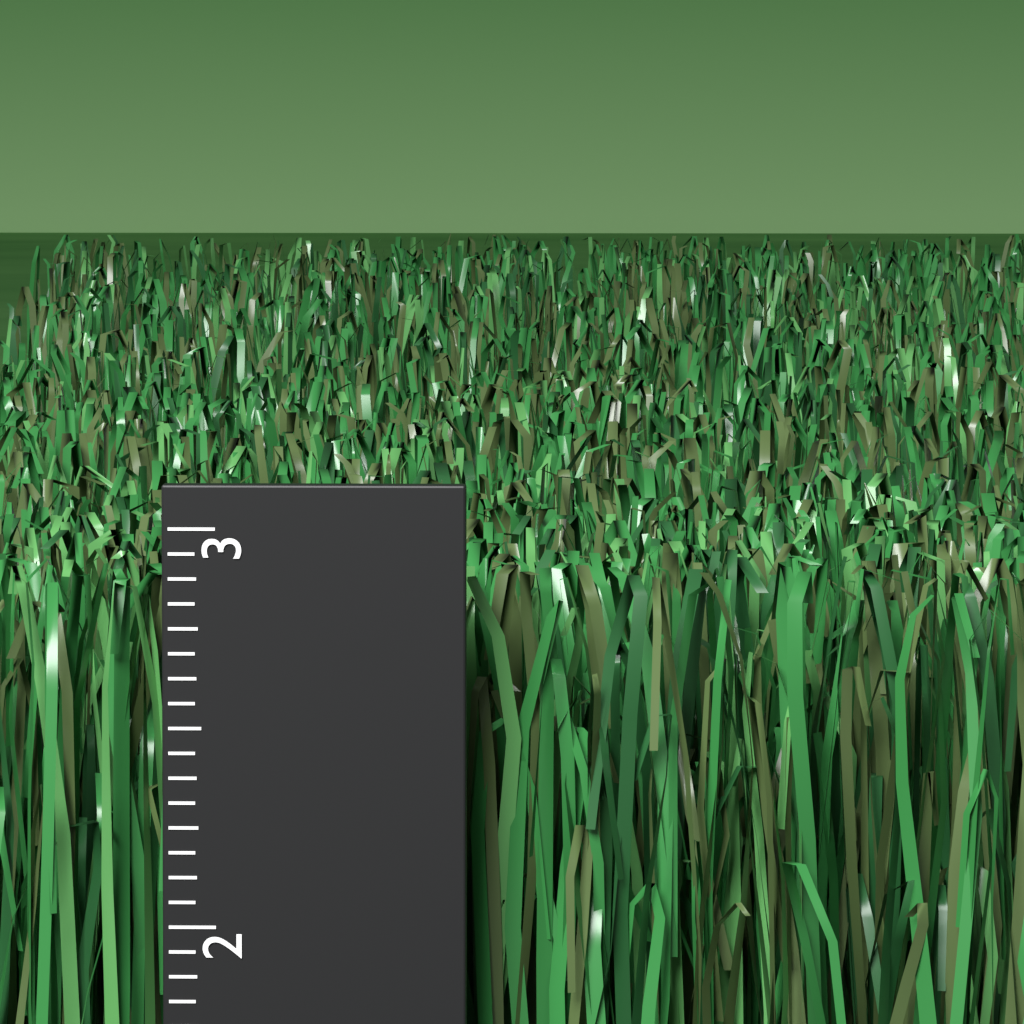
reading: 2.8750 (no unit)
